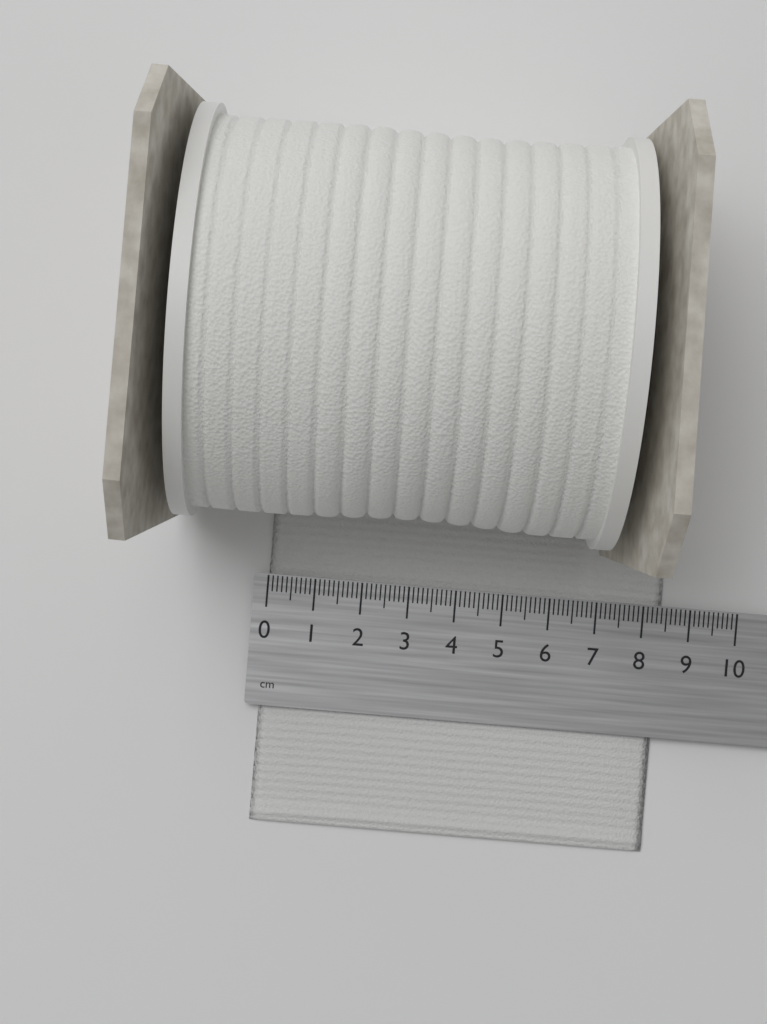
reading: 8.4 cm
